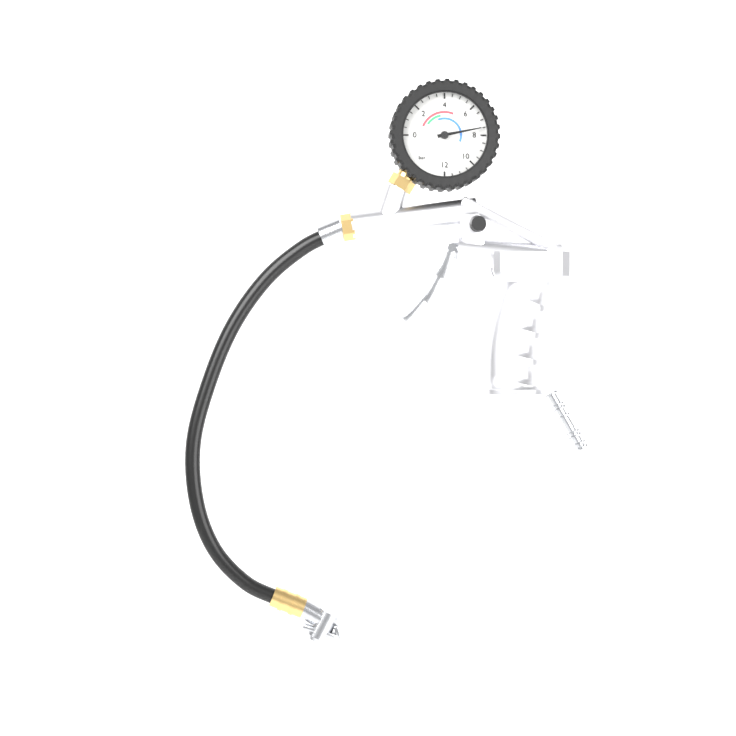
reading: 7.5 bar
